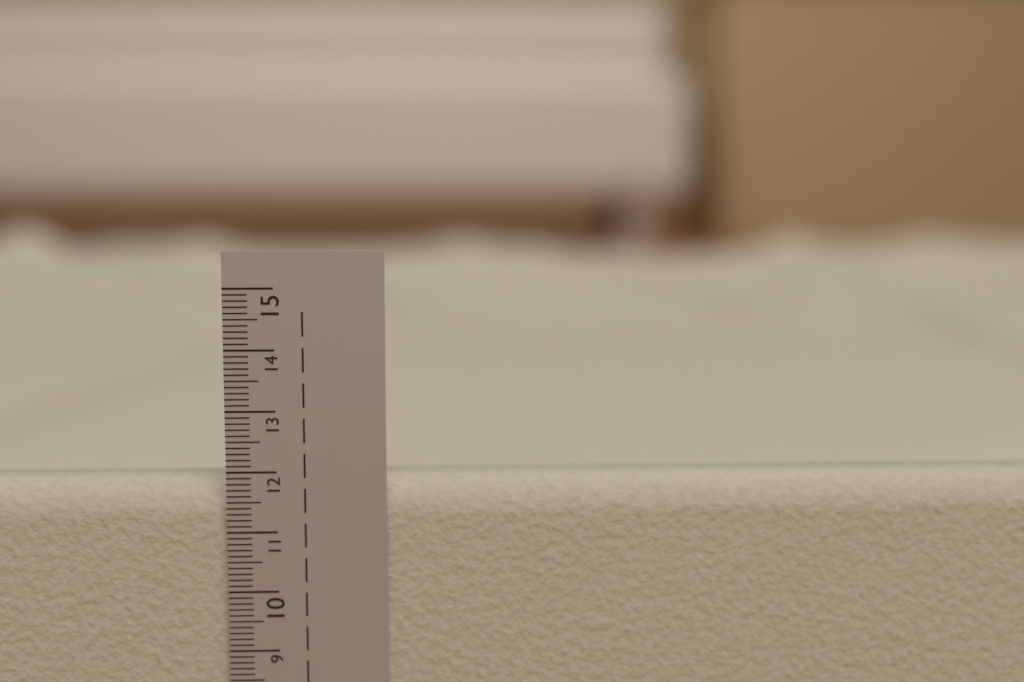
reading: 11.8 cm
